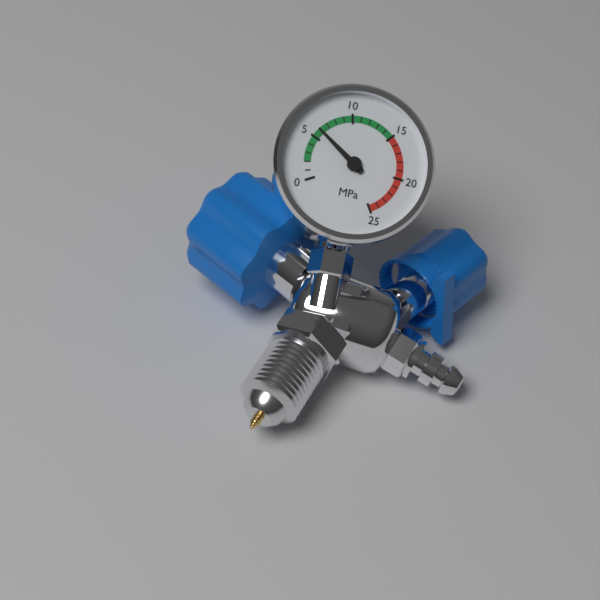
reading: 6 MPa
